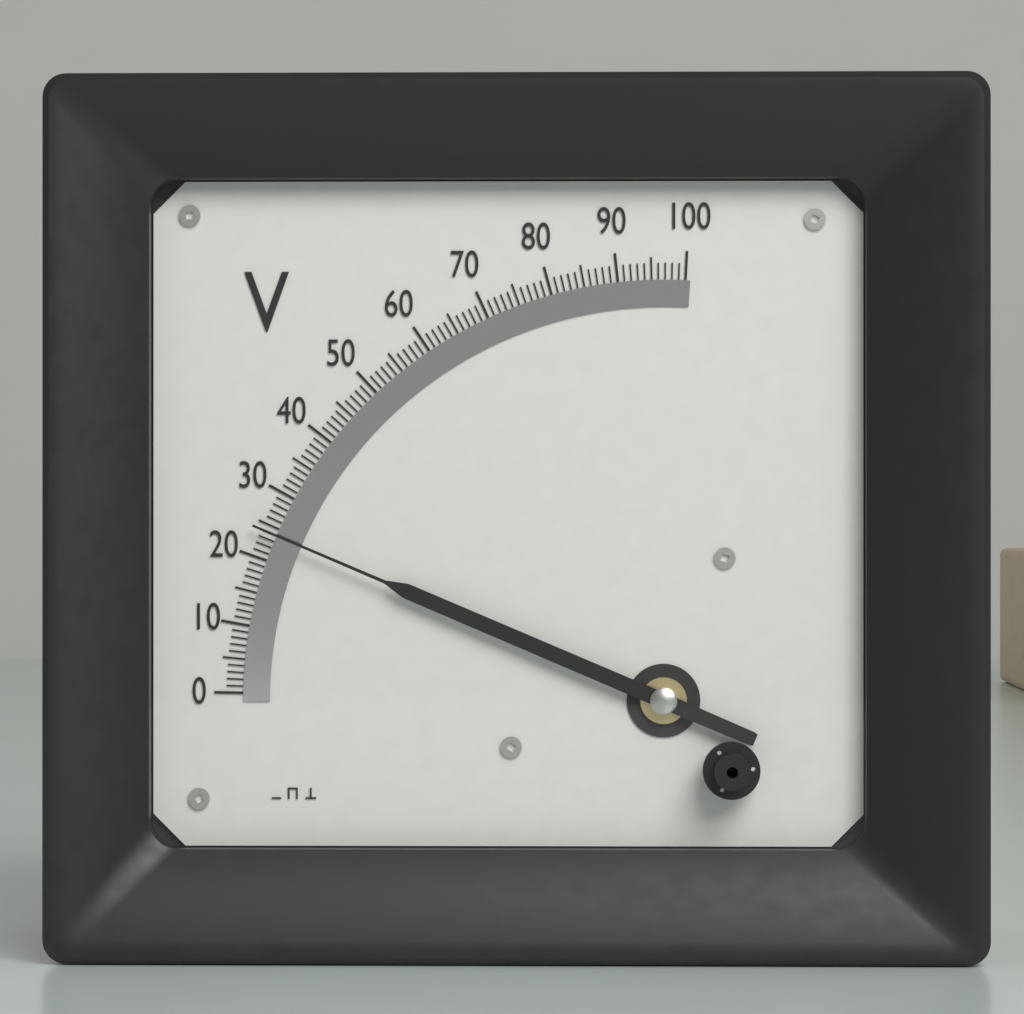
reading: 24 V
